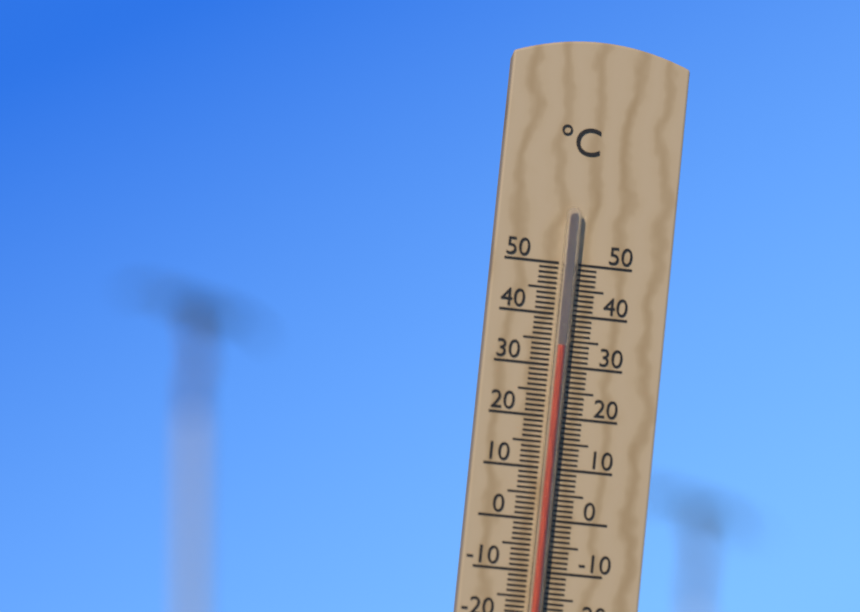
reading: 34 °C
